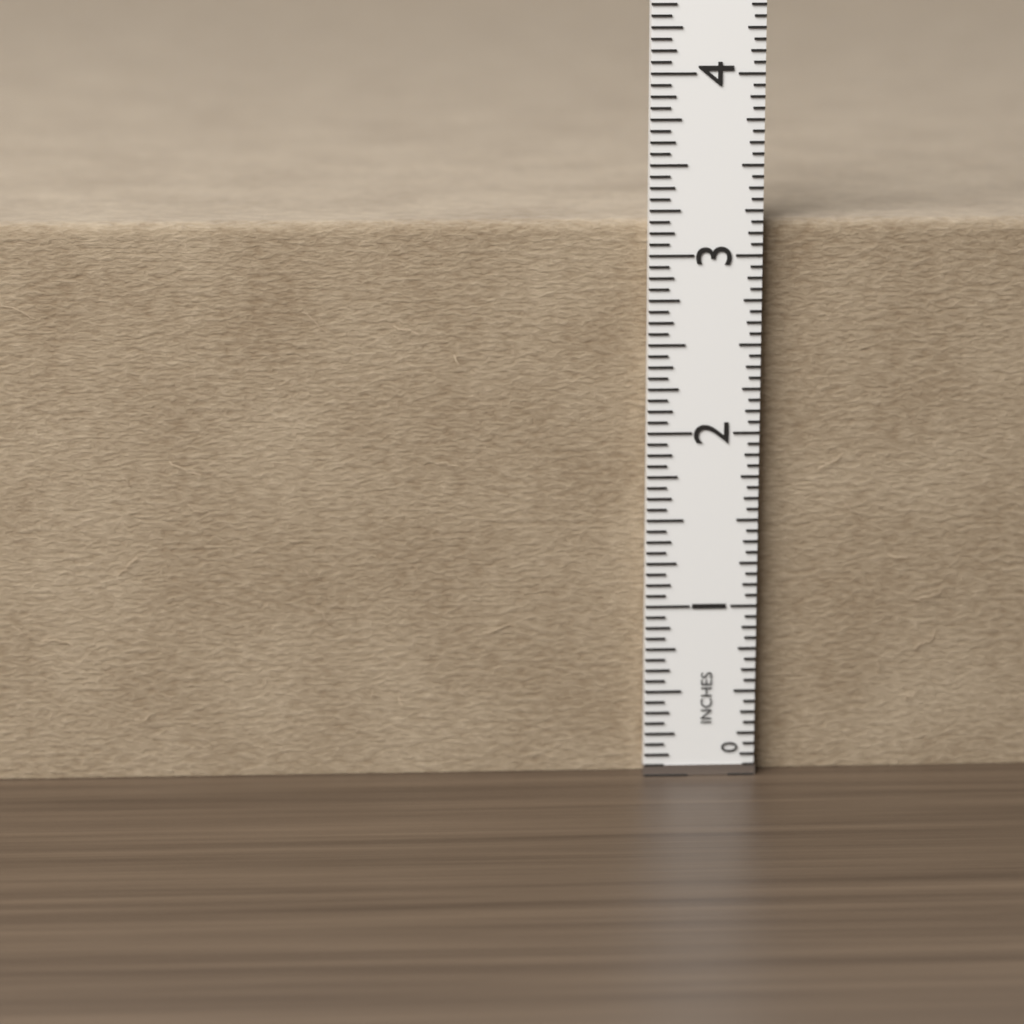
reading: 3.1875 in
